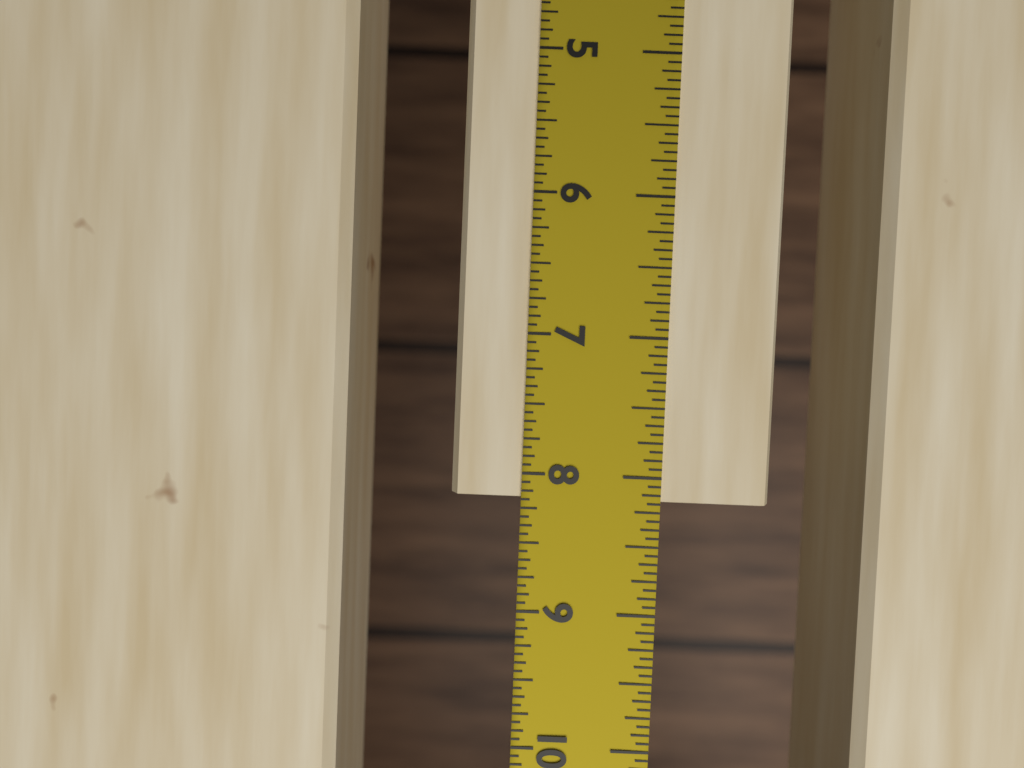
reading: 8.1875 in
